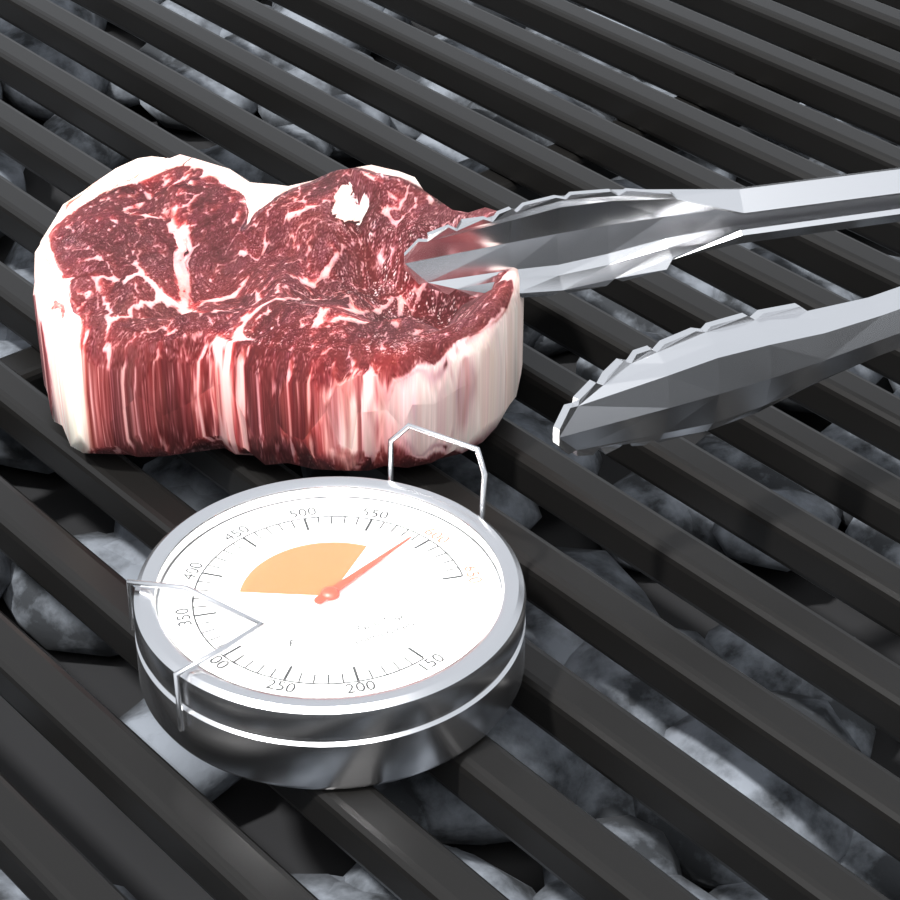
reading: 590 °F
